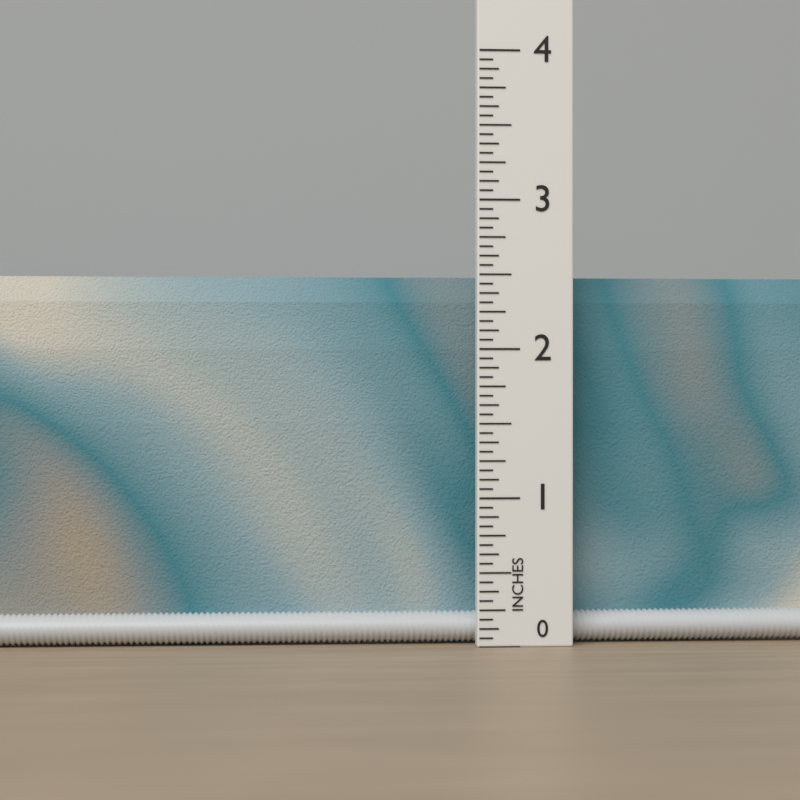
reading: 2.5000 in
